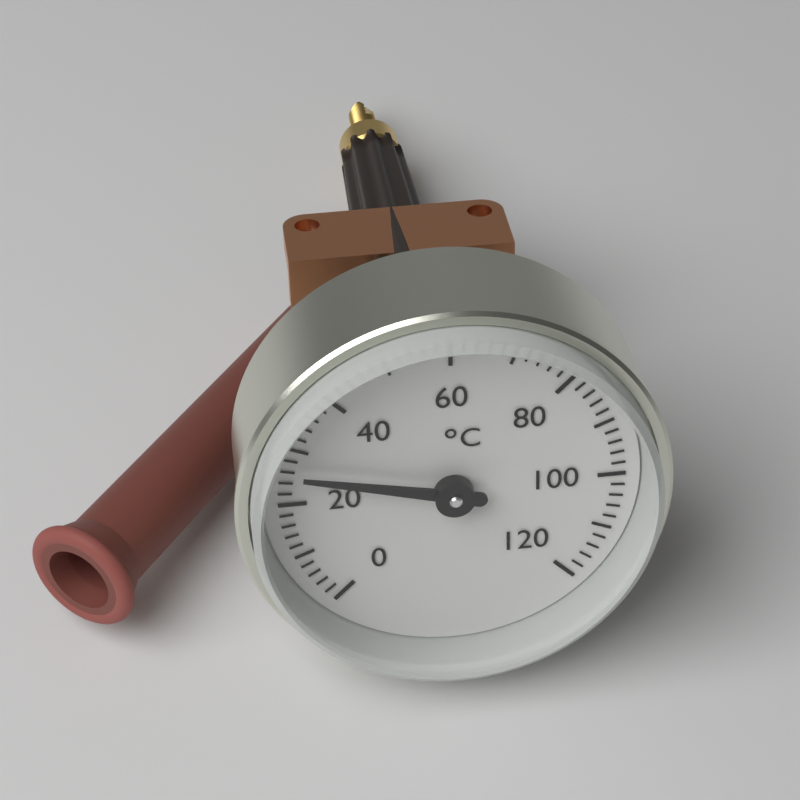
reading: 26 °C
